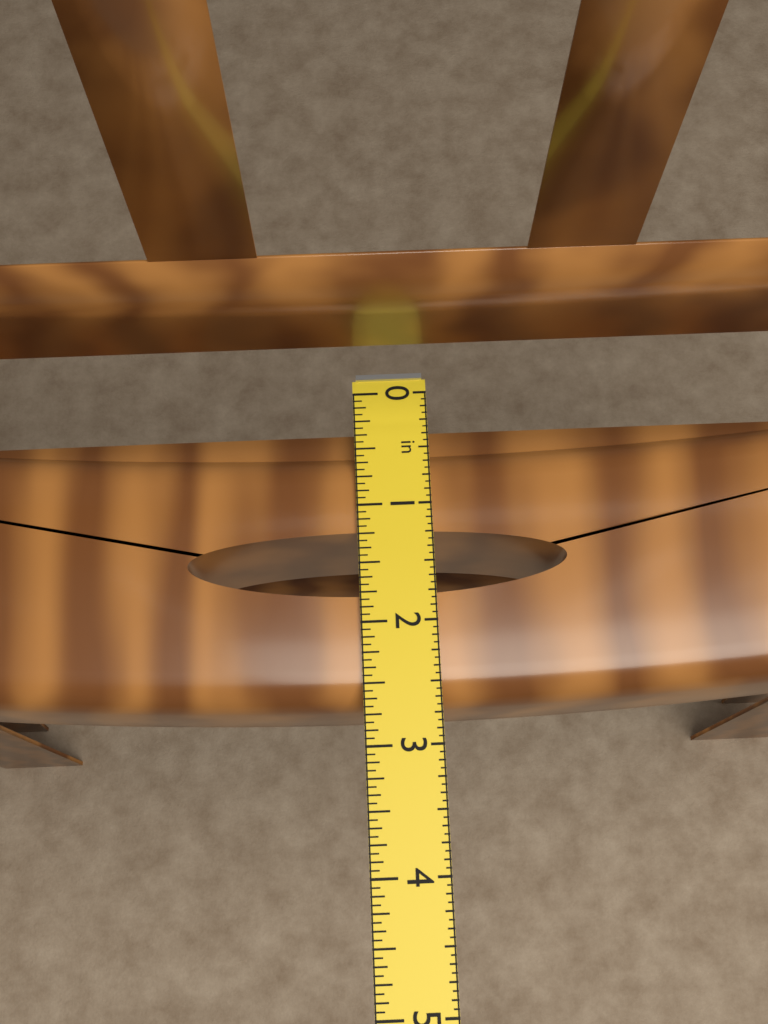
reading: 2.6875 in
